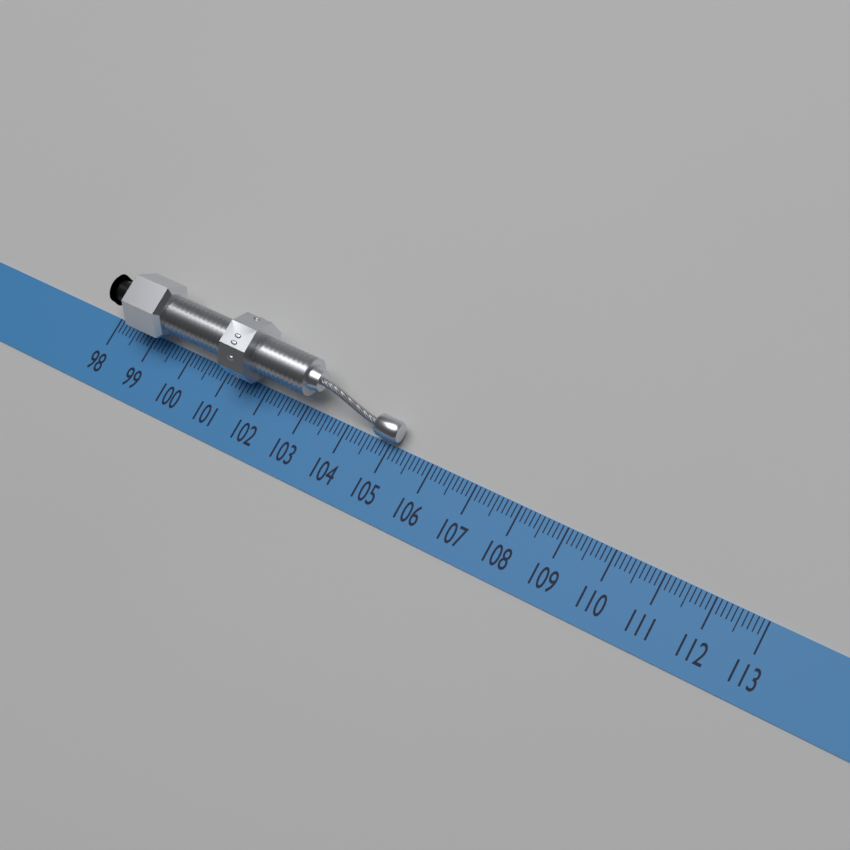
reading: 105.2 (no unit)
